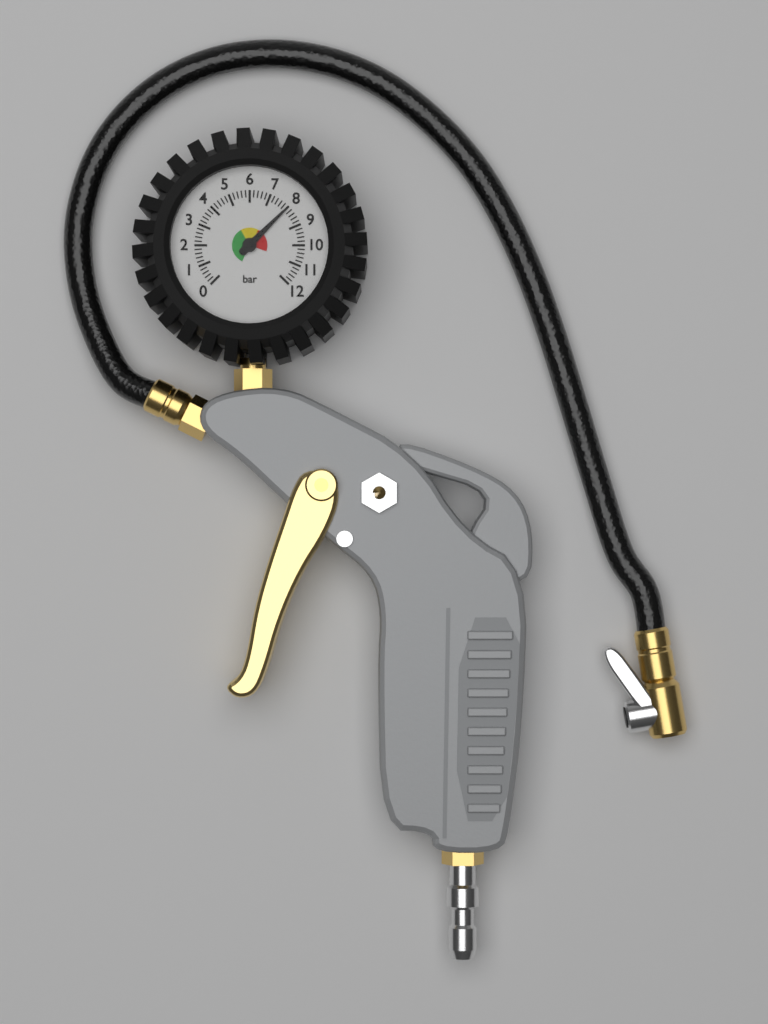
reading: 8.0 bar
